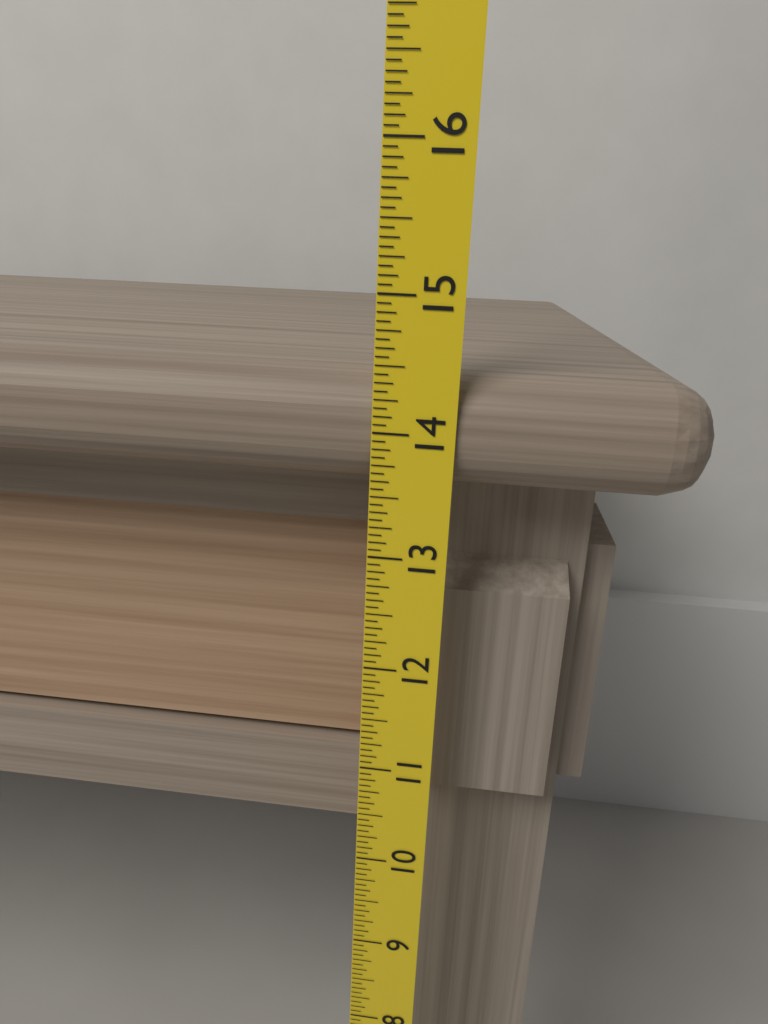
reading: 14.4375 (no unit)
